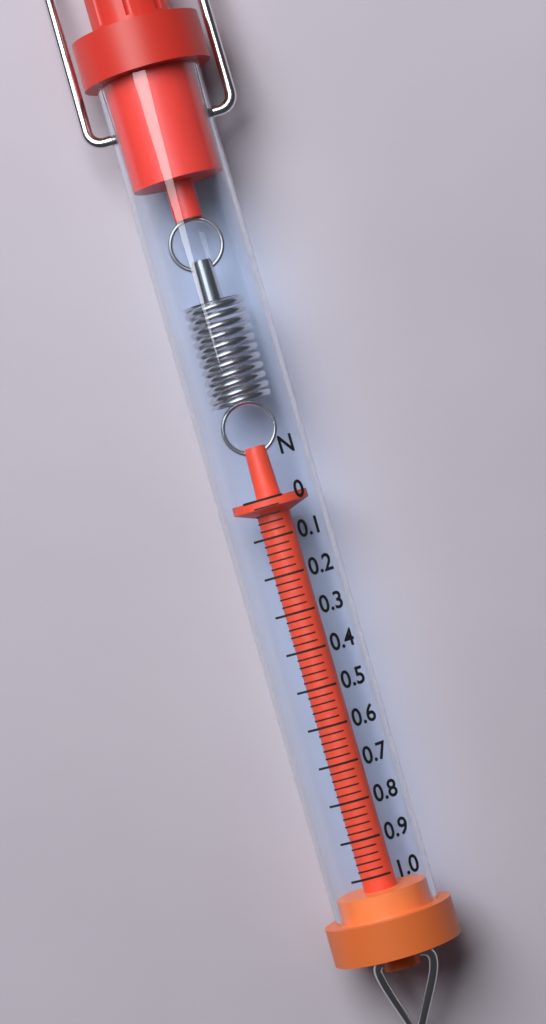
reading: 0.00 N
